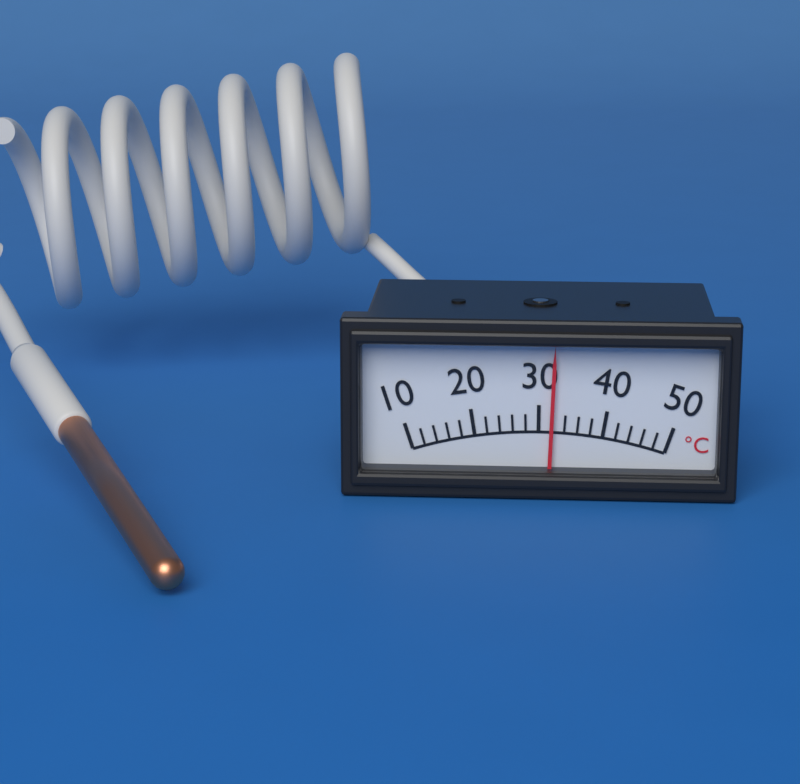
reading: 32 °C
